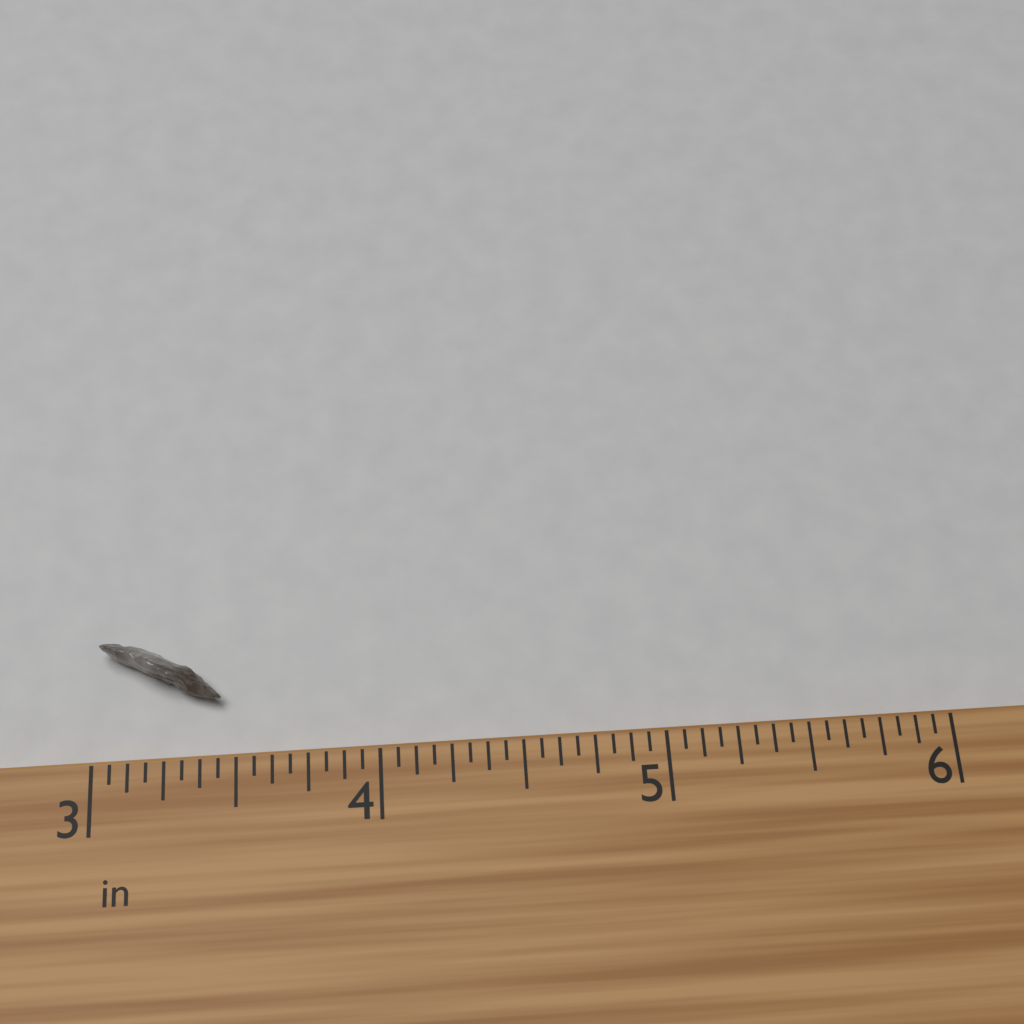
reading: 3.4375 in
